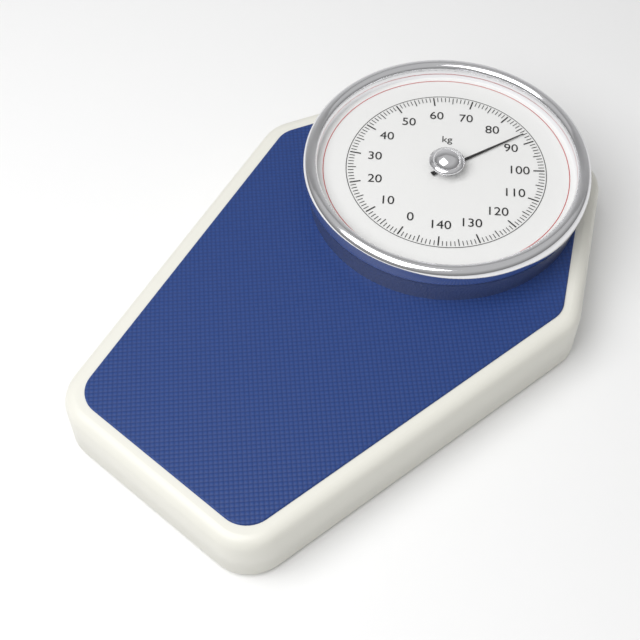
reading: 87 kg
